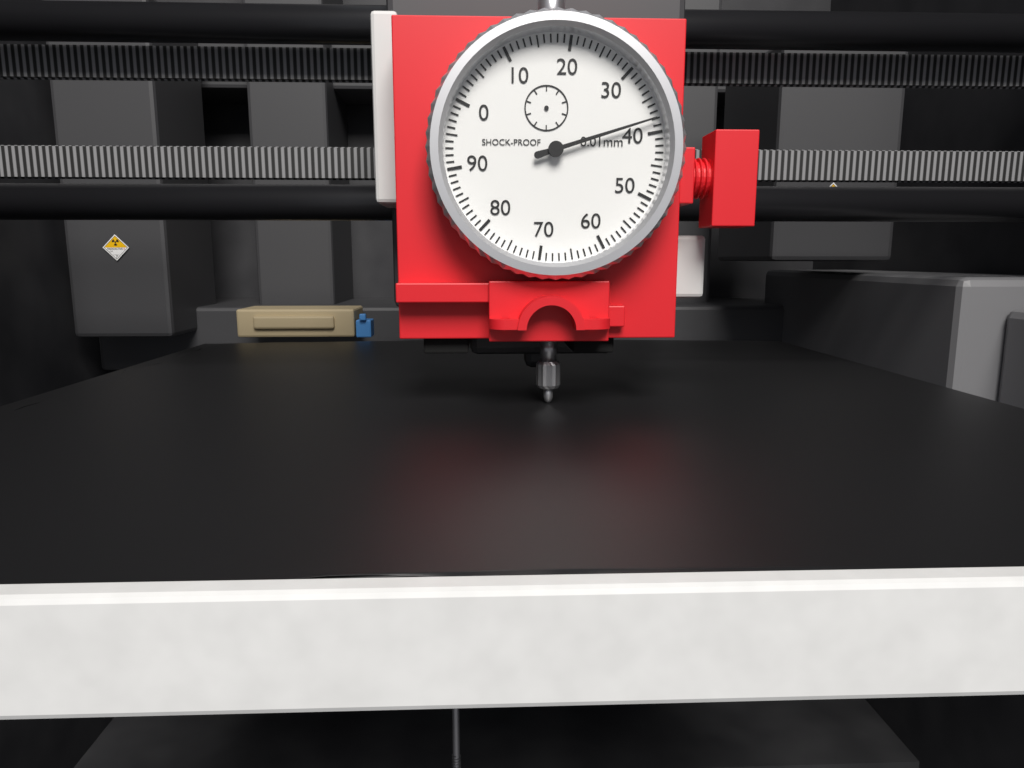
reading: 38 0.01mm
